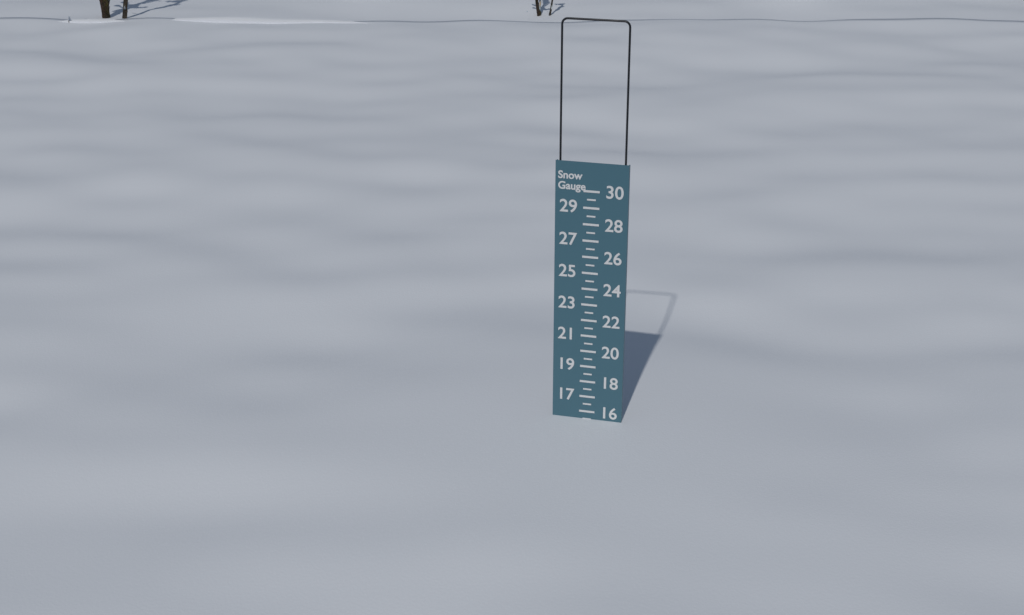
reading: 15.5 (no unit)
